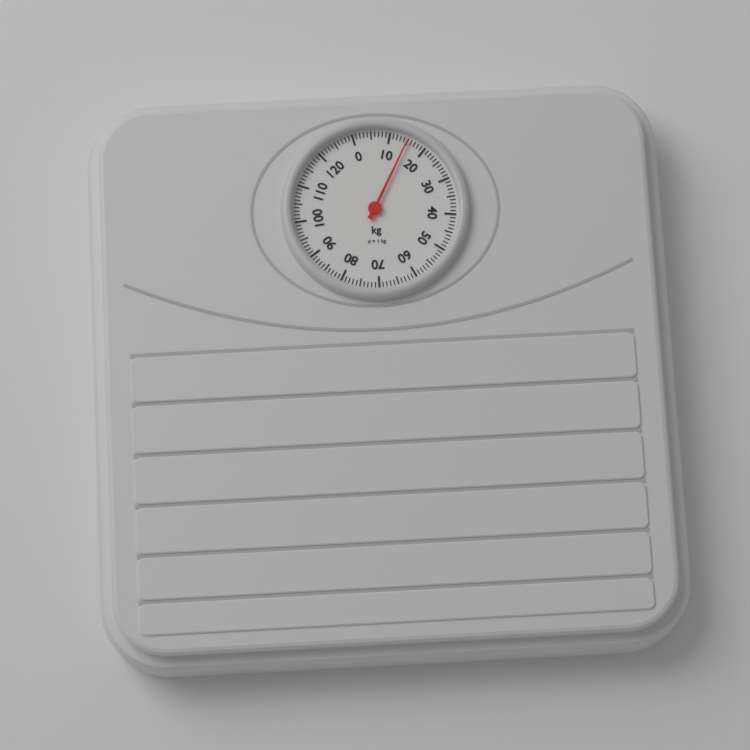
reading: 15 kg
